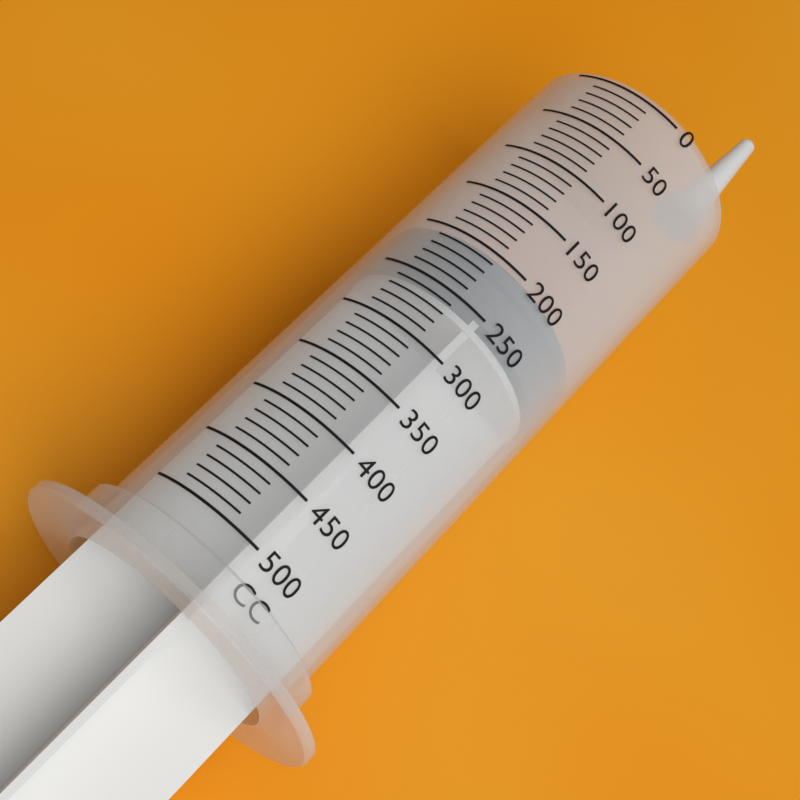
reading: 200 cc
